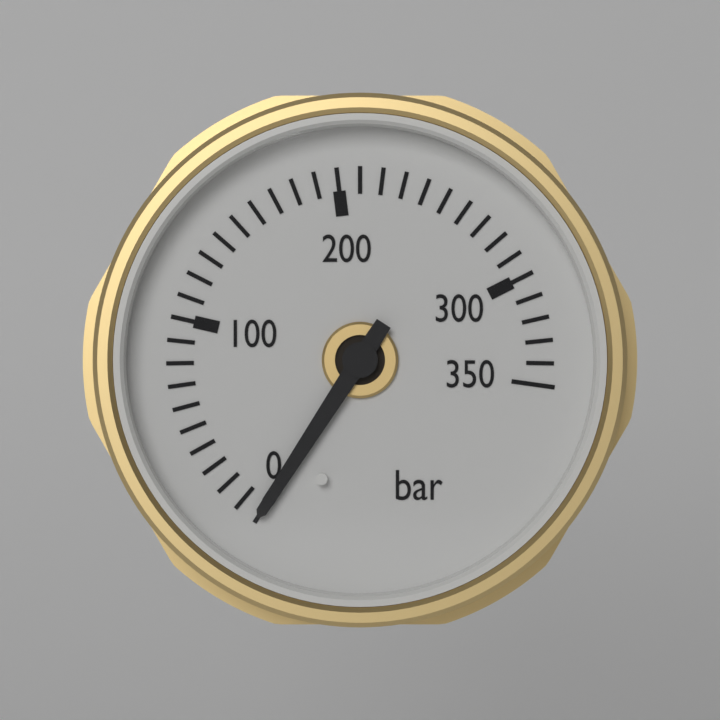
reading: 0 bar
